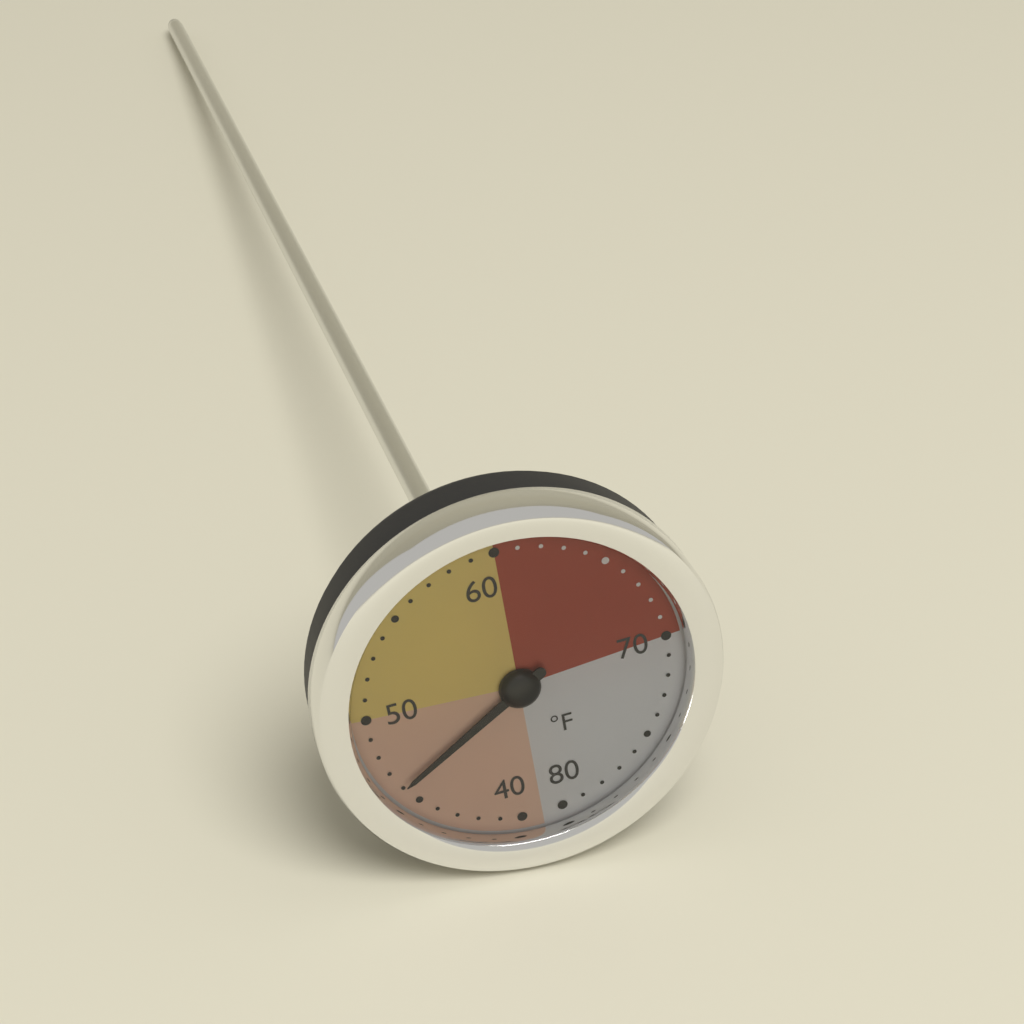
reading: 46 °F
